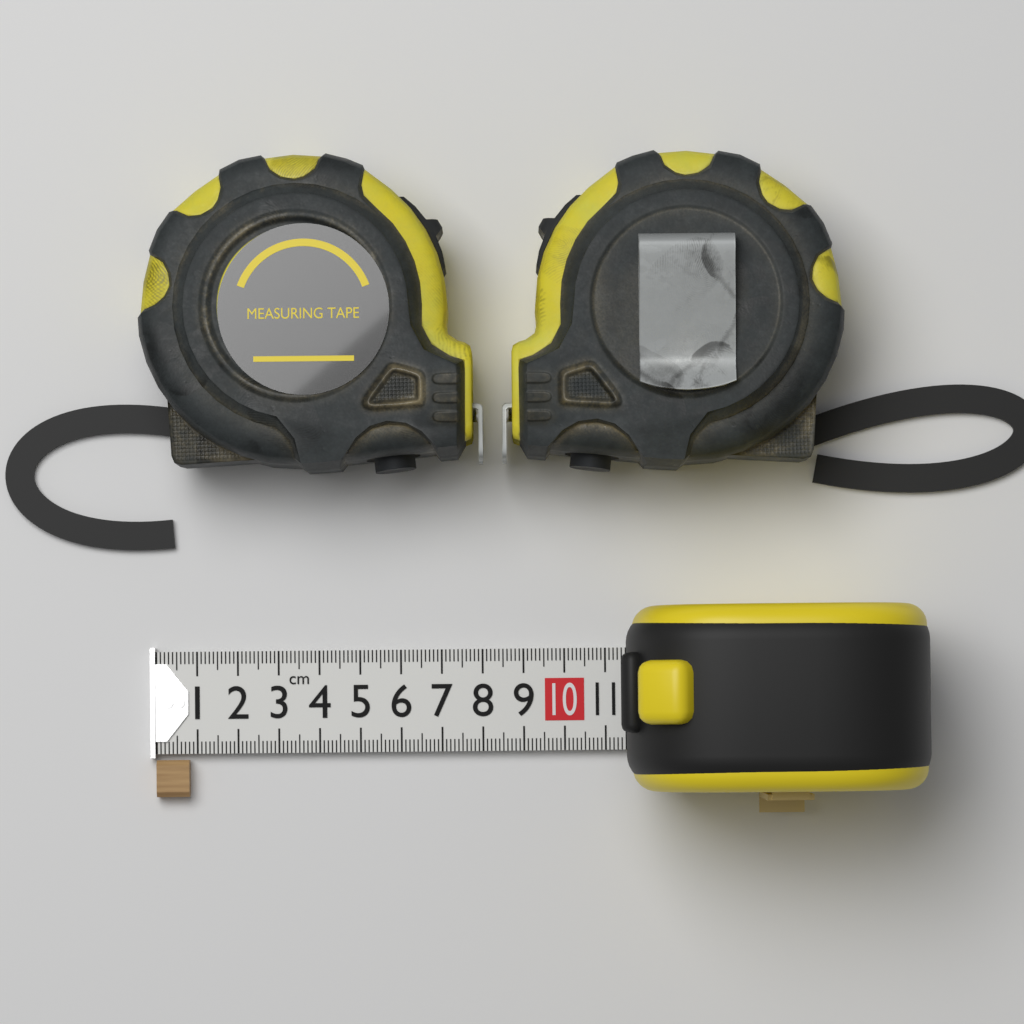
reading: 0.8 cm
